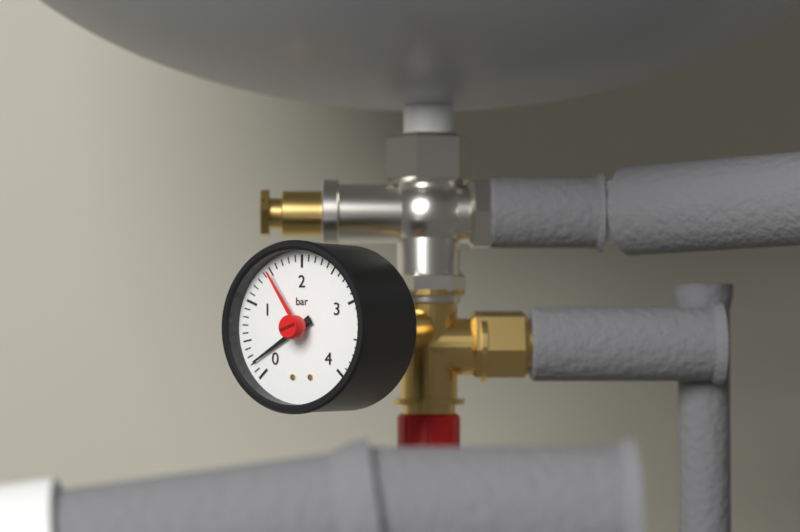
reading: 0.2 bar
